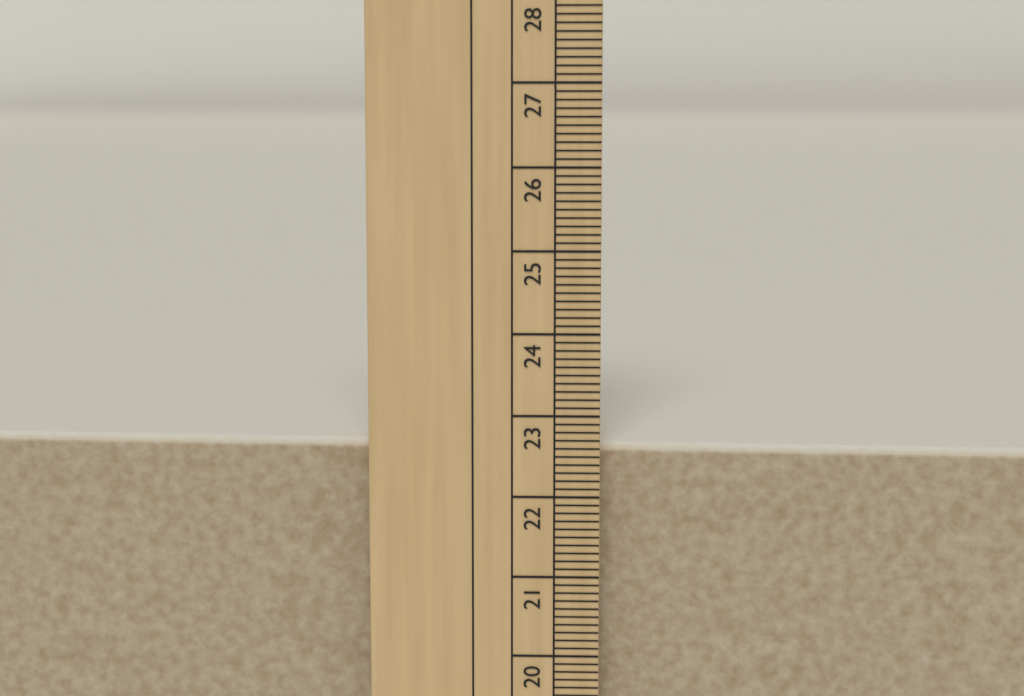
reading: 22.6 cm
